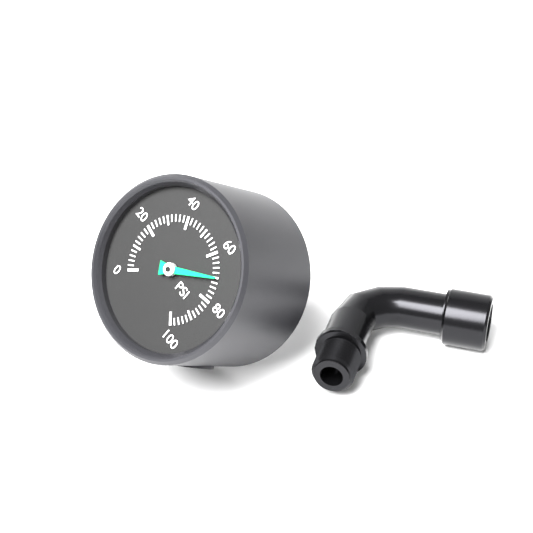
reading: 70 psi
